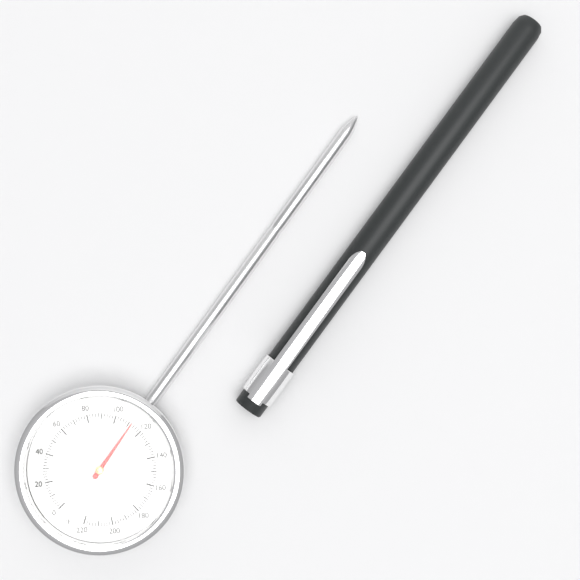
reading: 112 °F
